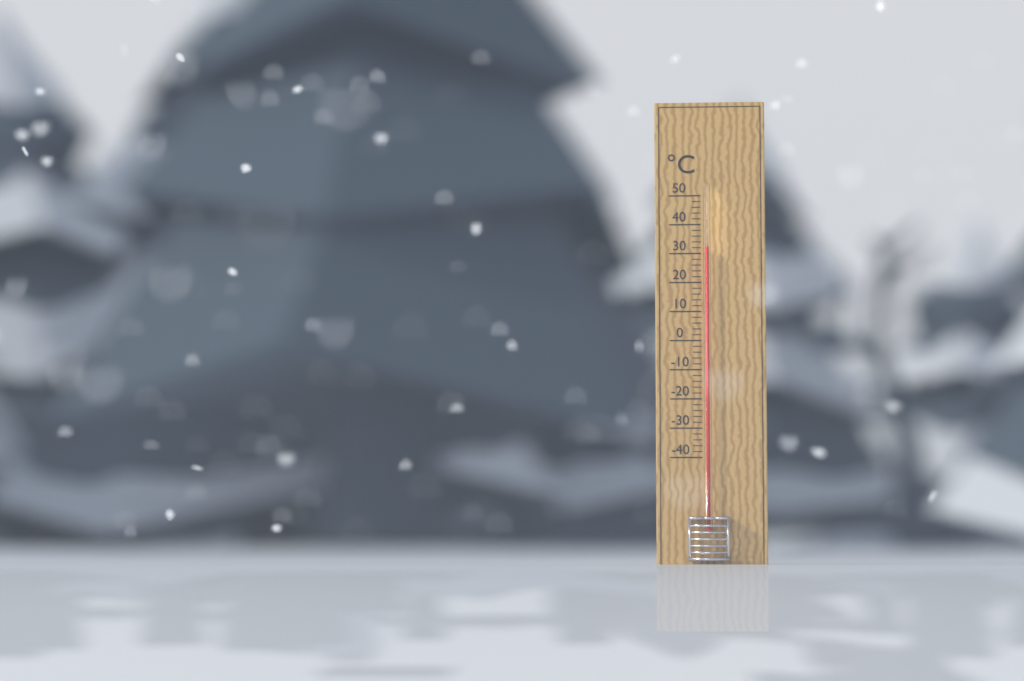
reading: 32 °C
